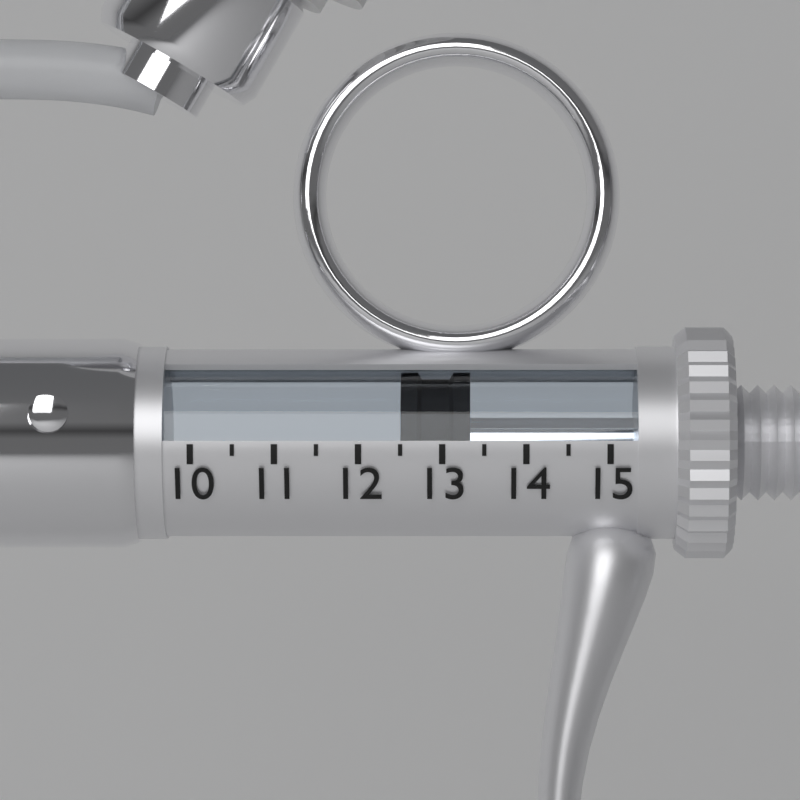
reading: 12.5 (no unit)
